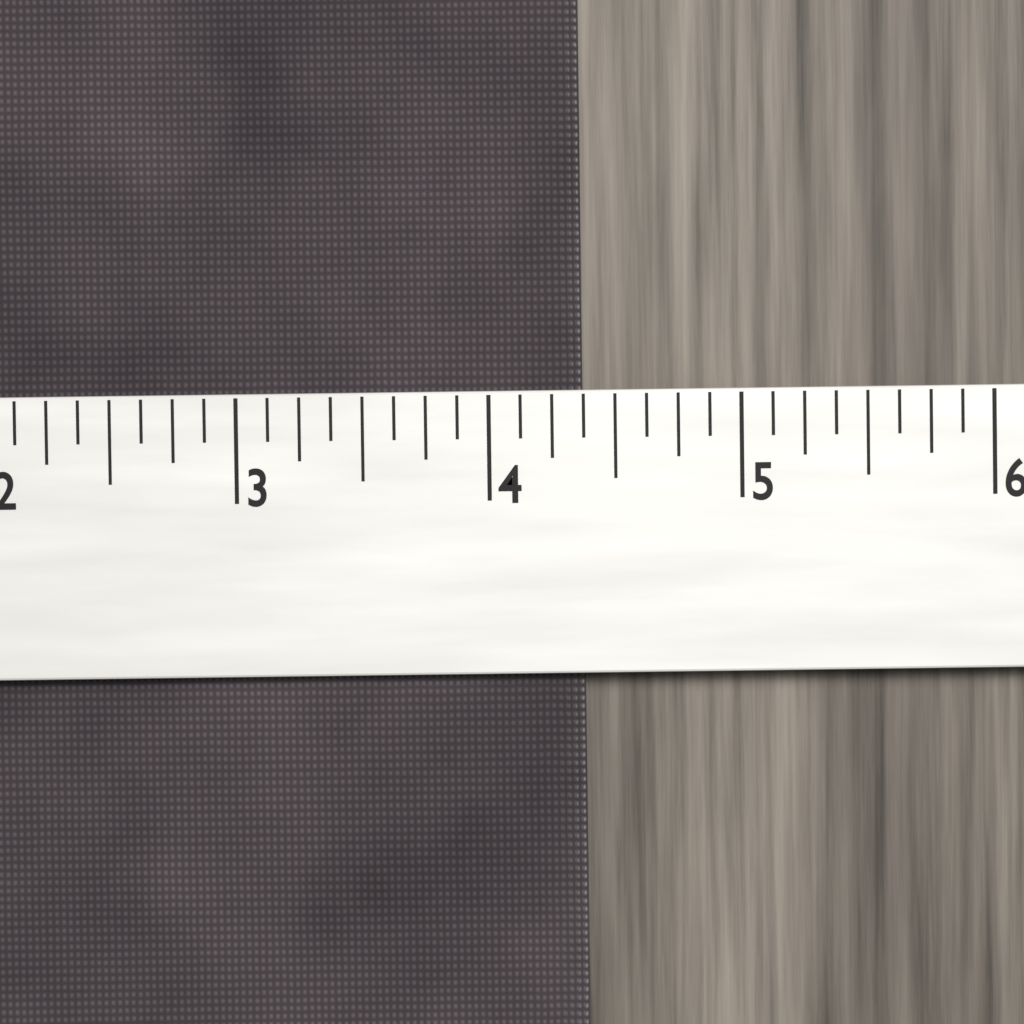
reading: 4.375 (no unit)
